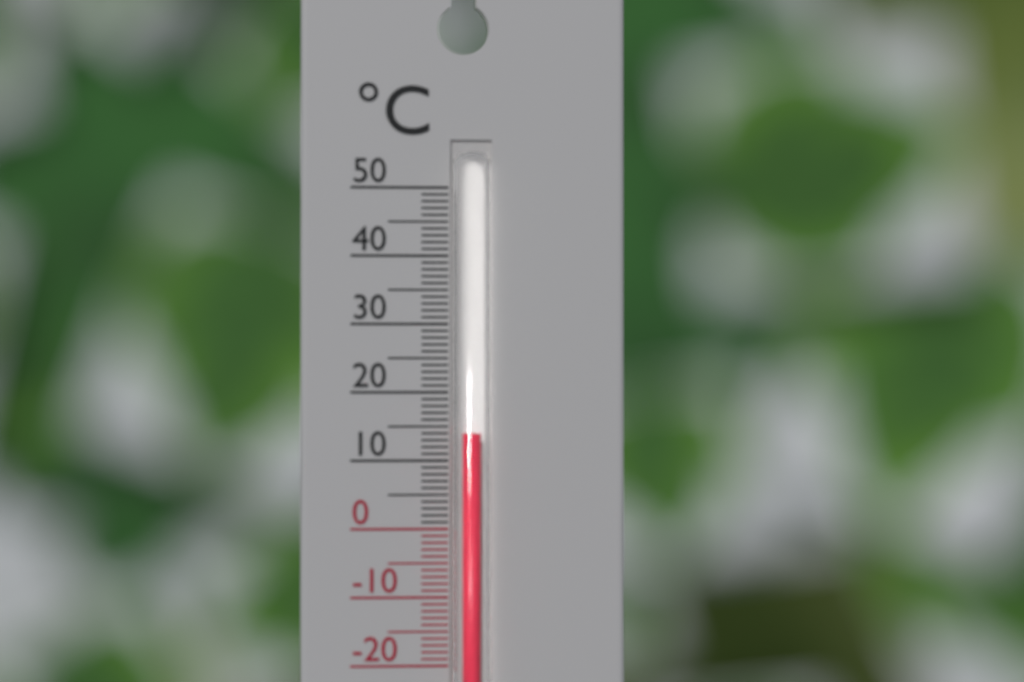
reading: 14 °C
